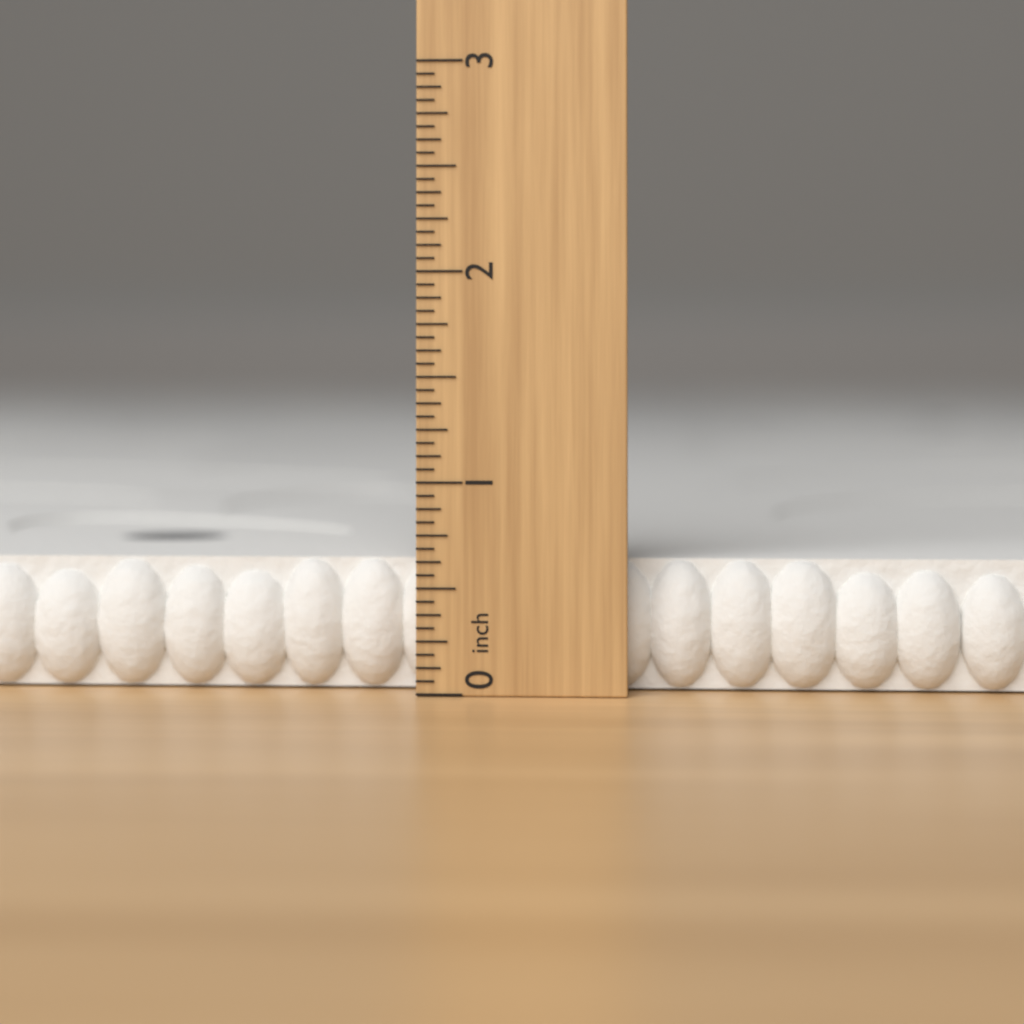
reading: 0.6250 inch
